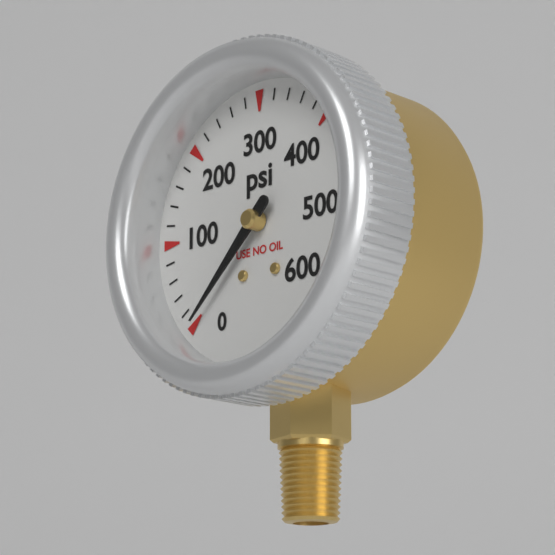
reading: 0 psi
